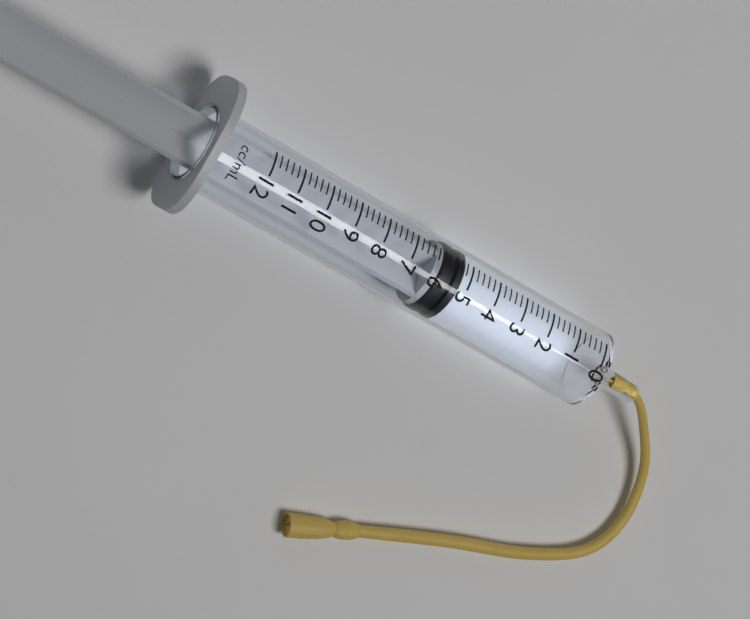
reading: 5.2 ml
